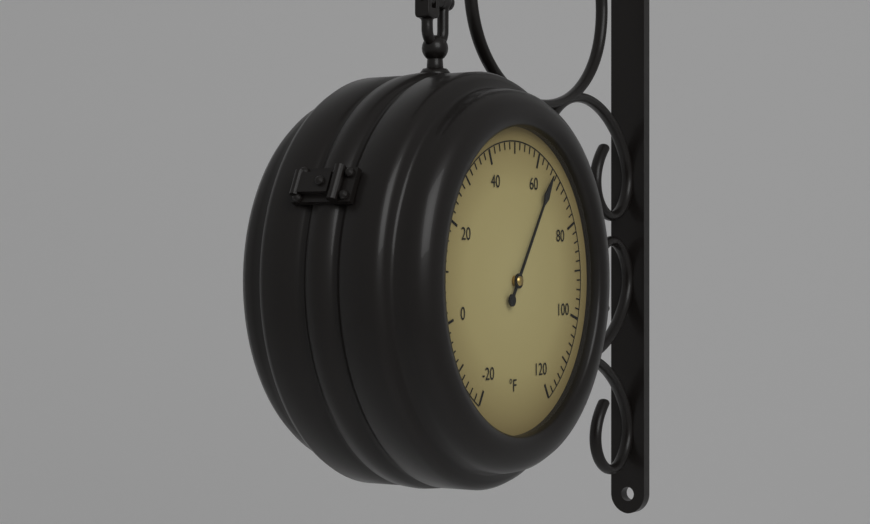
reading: 66 °F
